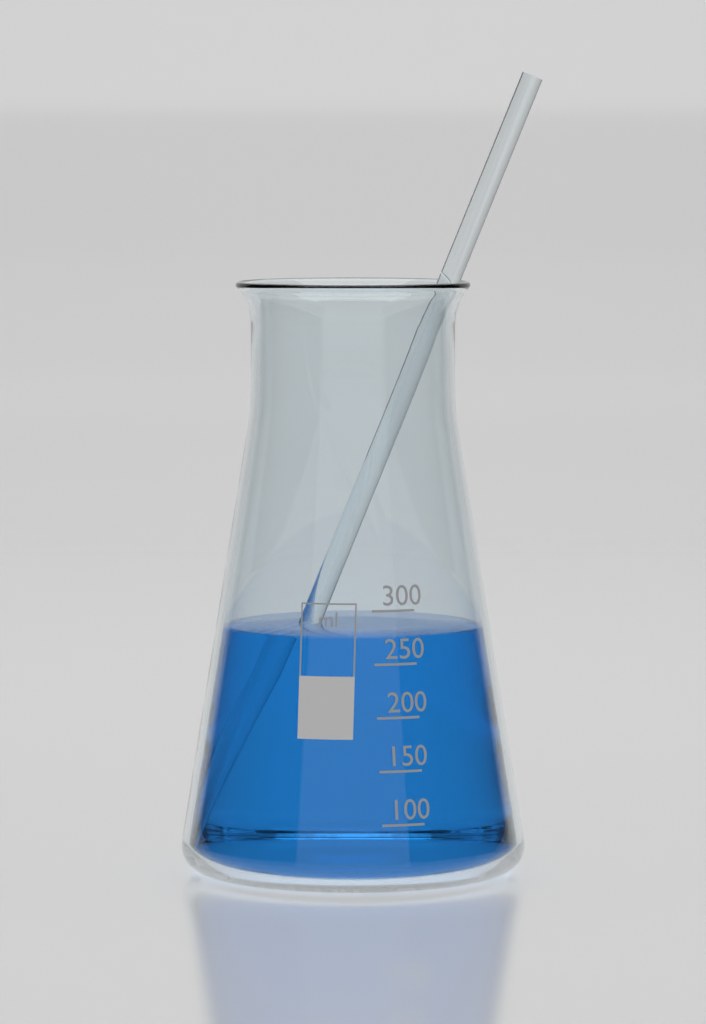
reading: 275 ml
